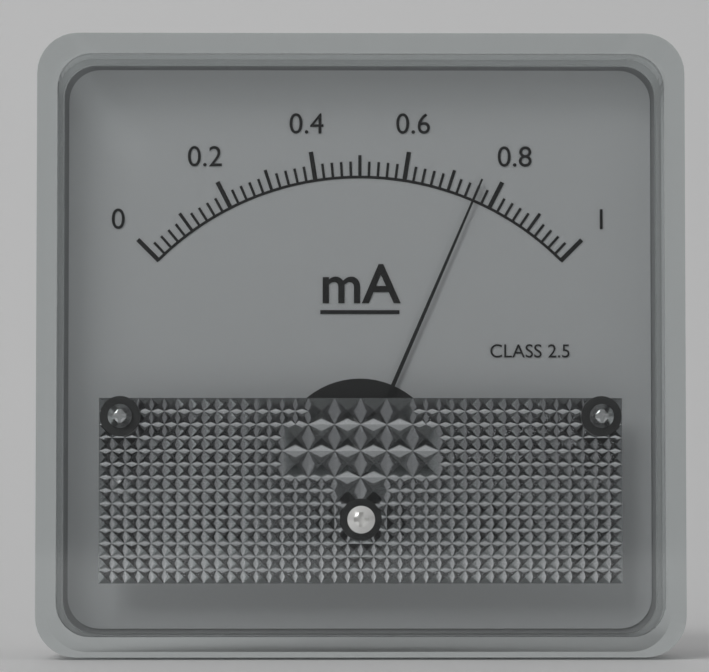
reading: 0.76 mA
